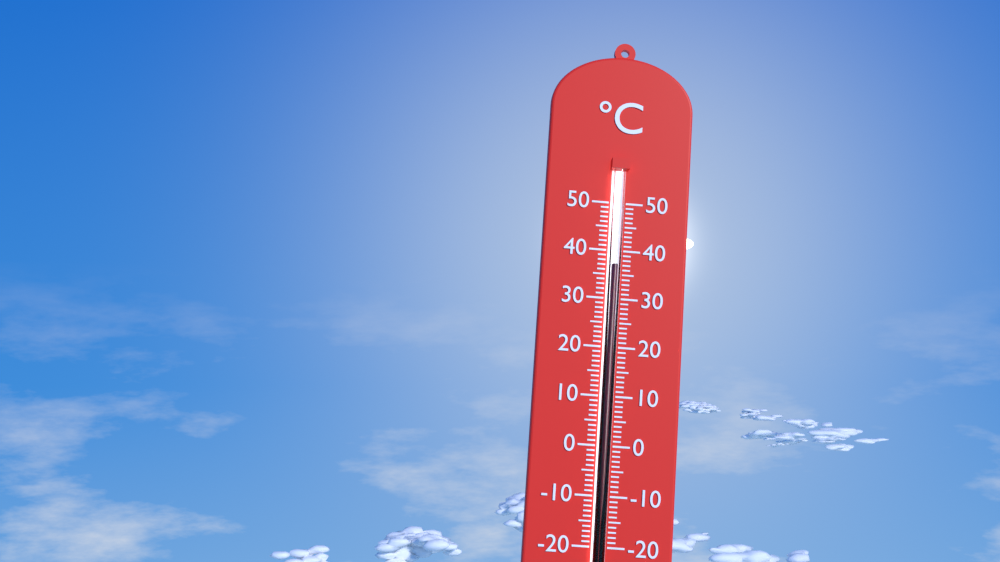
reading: 37 °C
